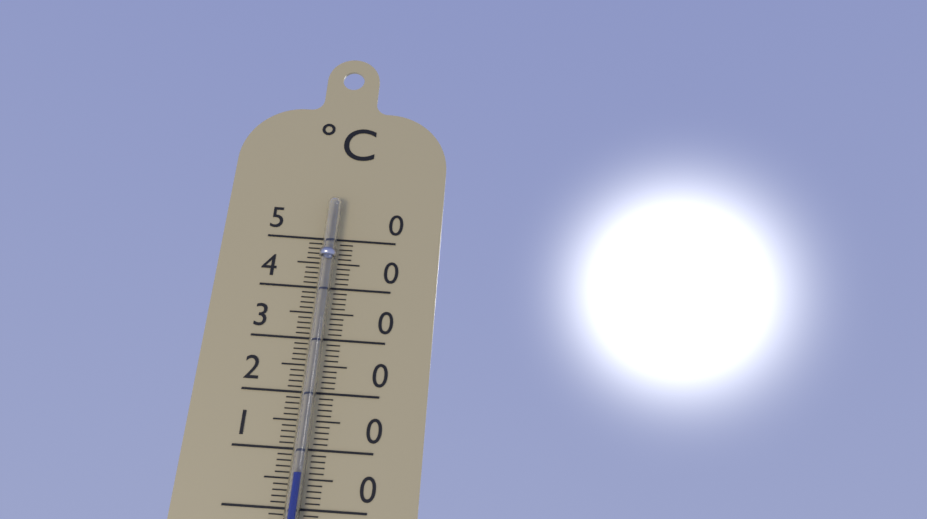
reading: 6 °C
